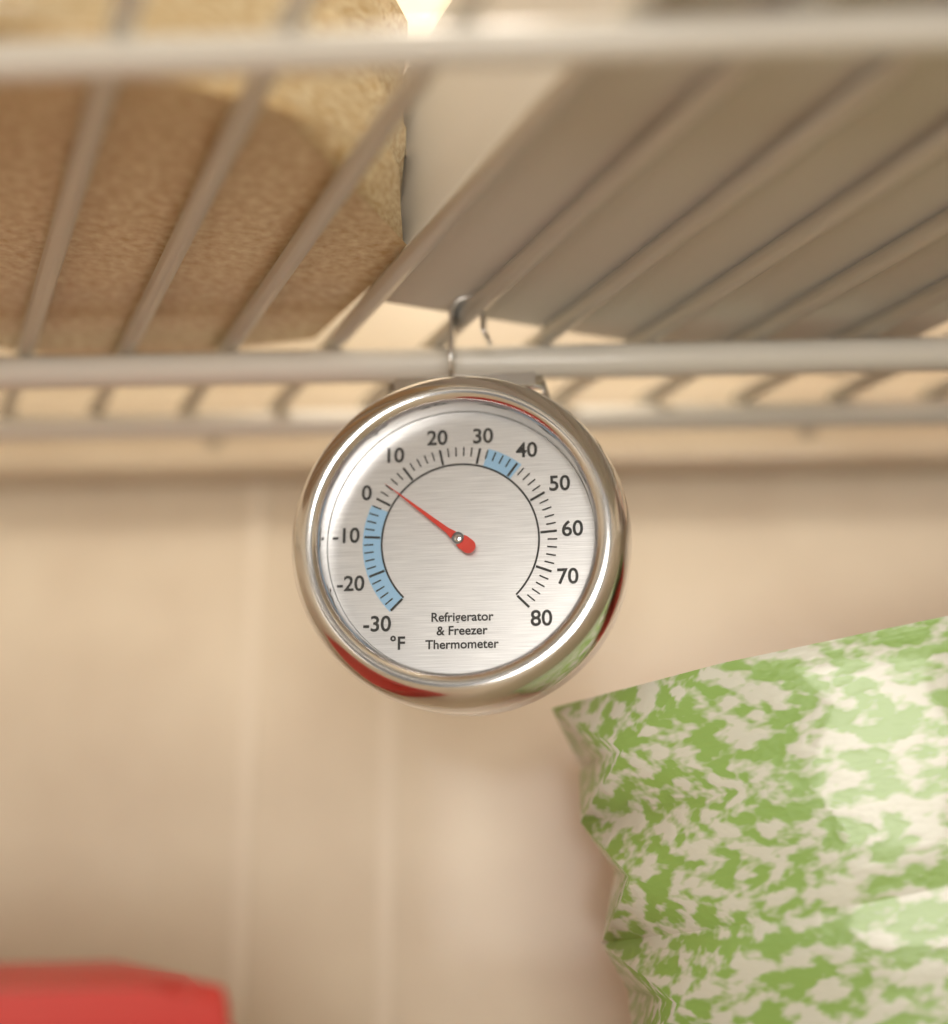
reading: 4 °F
